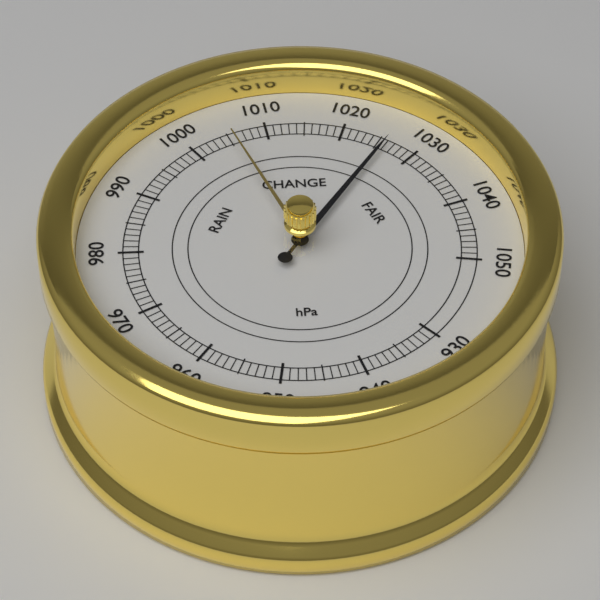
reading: 1026 hPa
